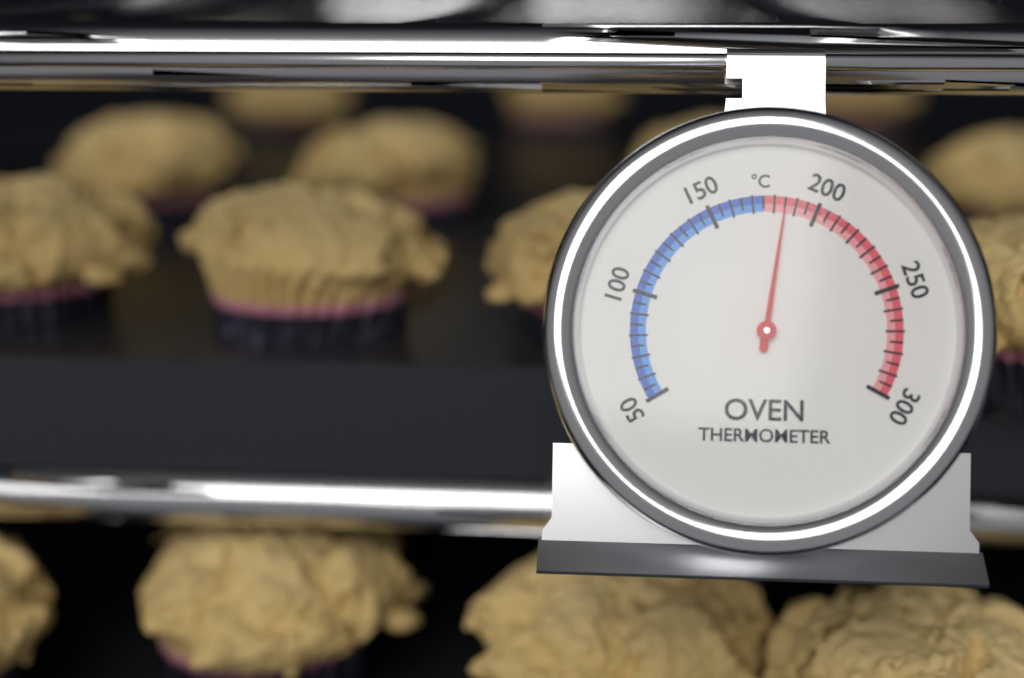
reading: 185 °C
